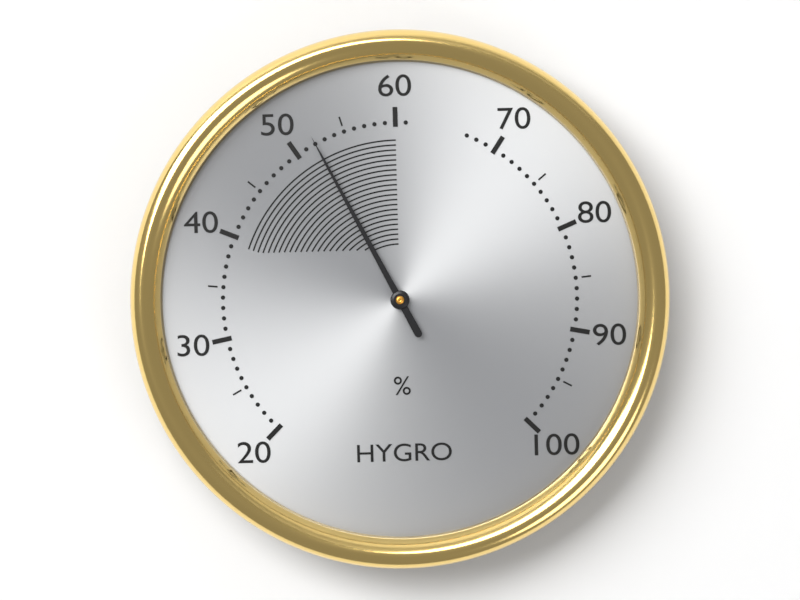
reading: 52 %
